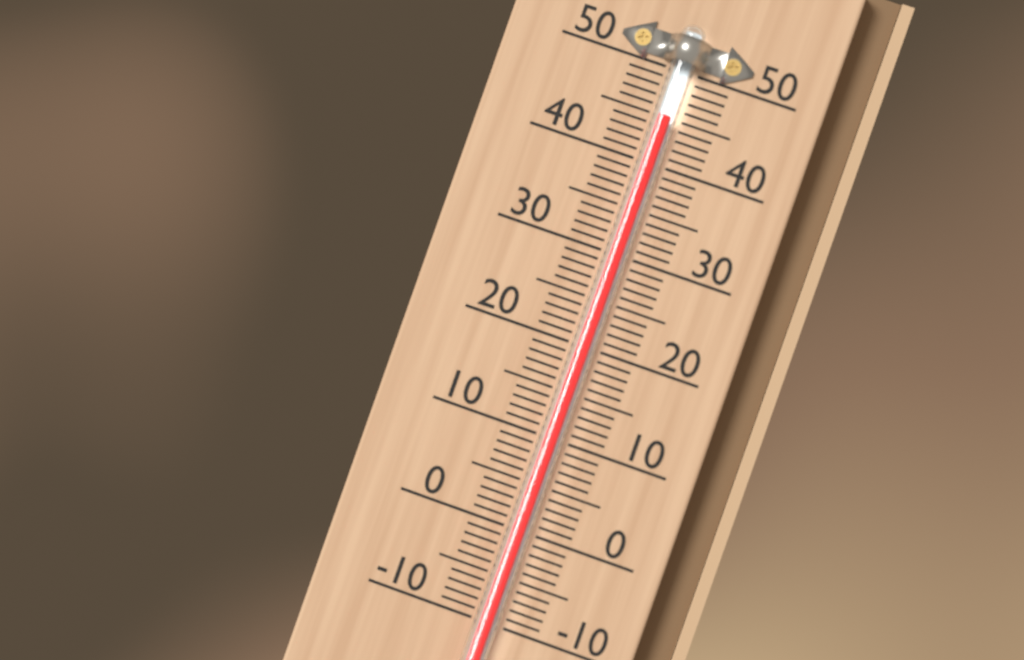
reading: 45 (no unit)
